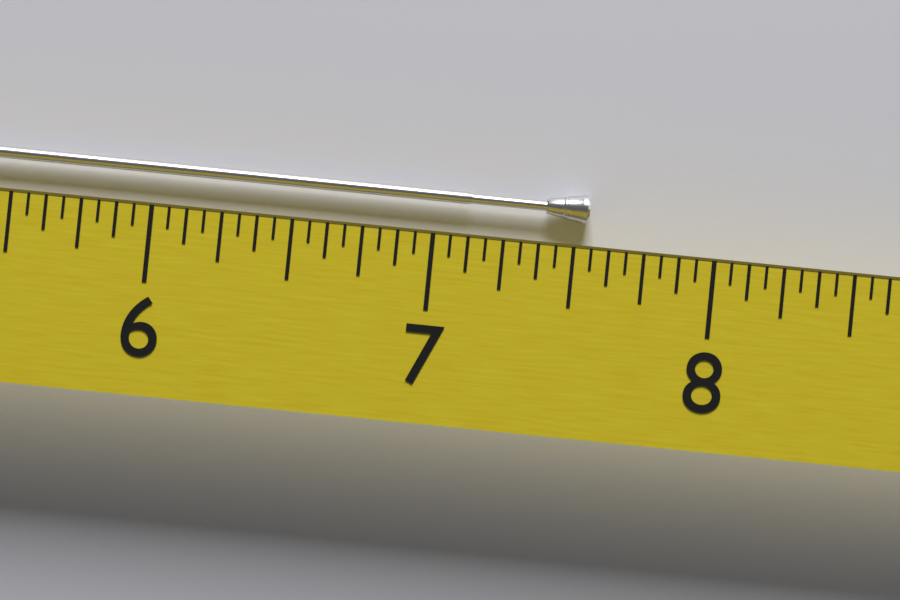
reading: 7.5625 (no unit)
